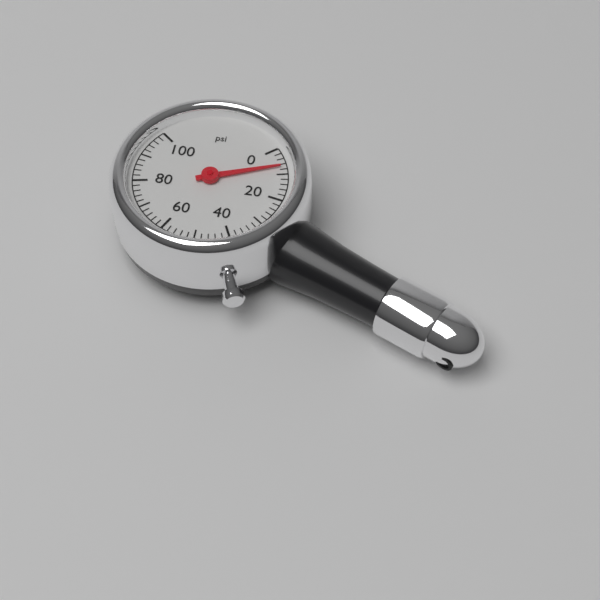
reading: 7 psi
